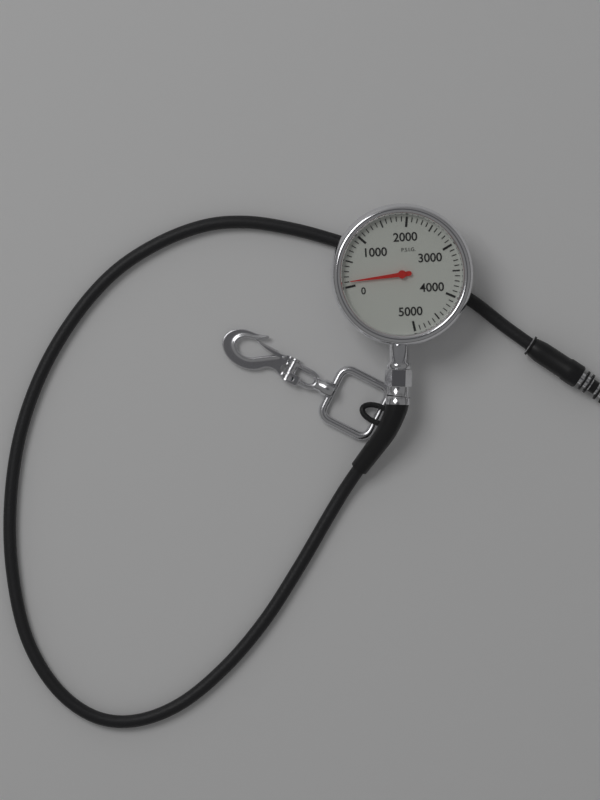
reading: 100 psi
